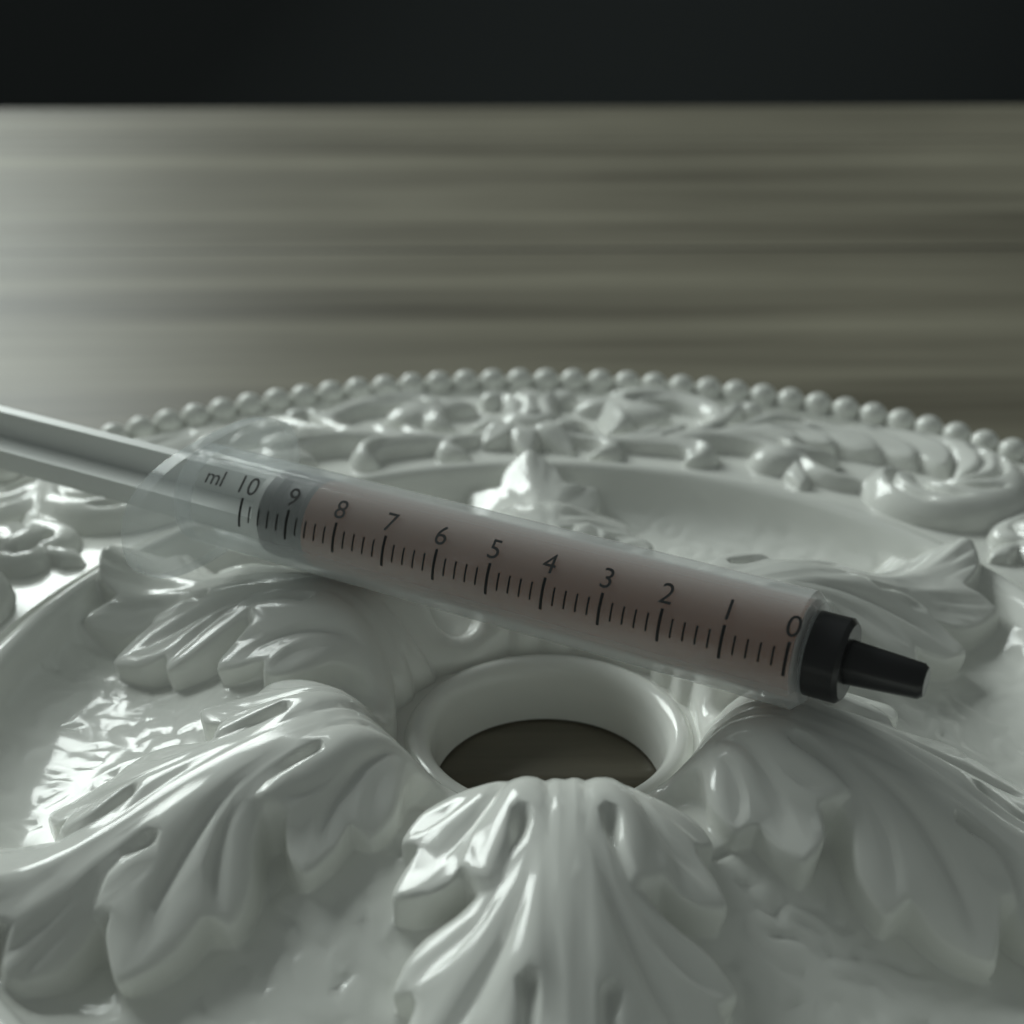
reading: 8.8 ml
